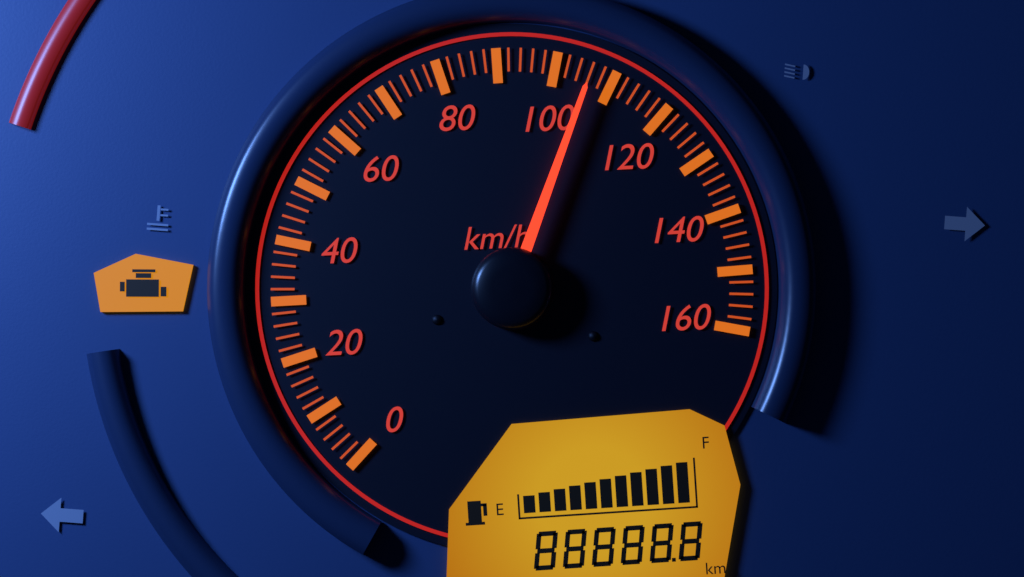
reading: 106 km/h
